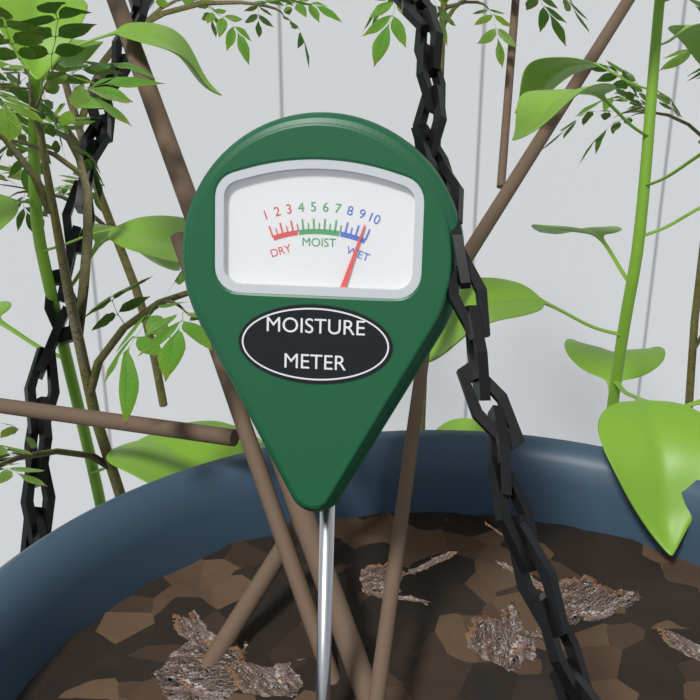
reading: 9.5 (no unit)
